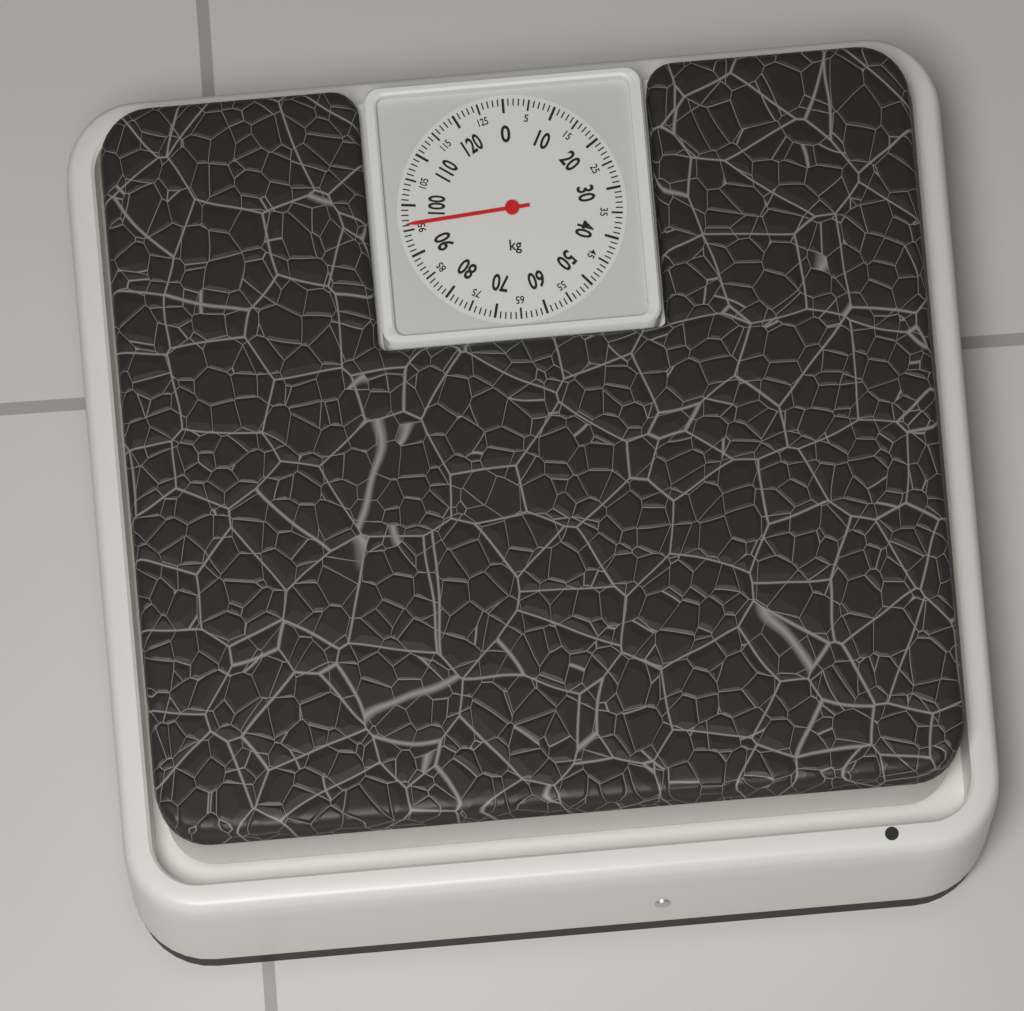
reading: 96 kg
